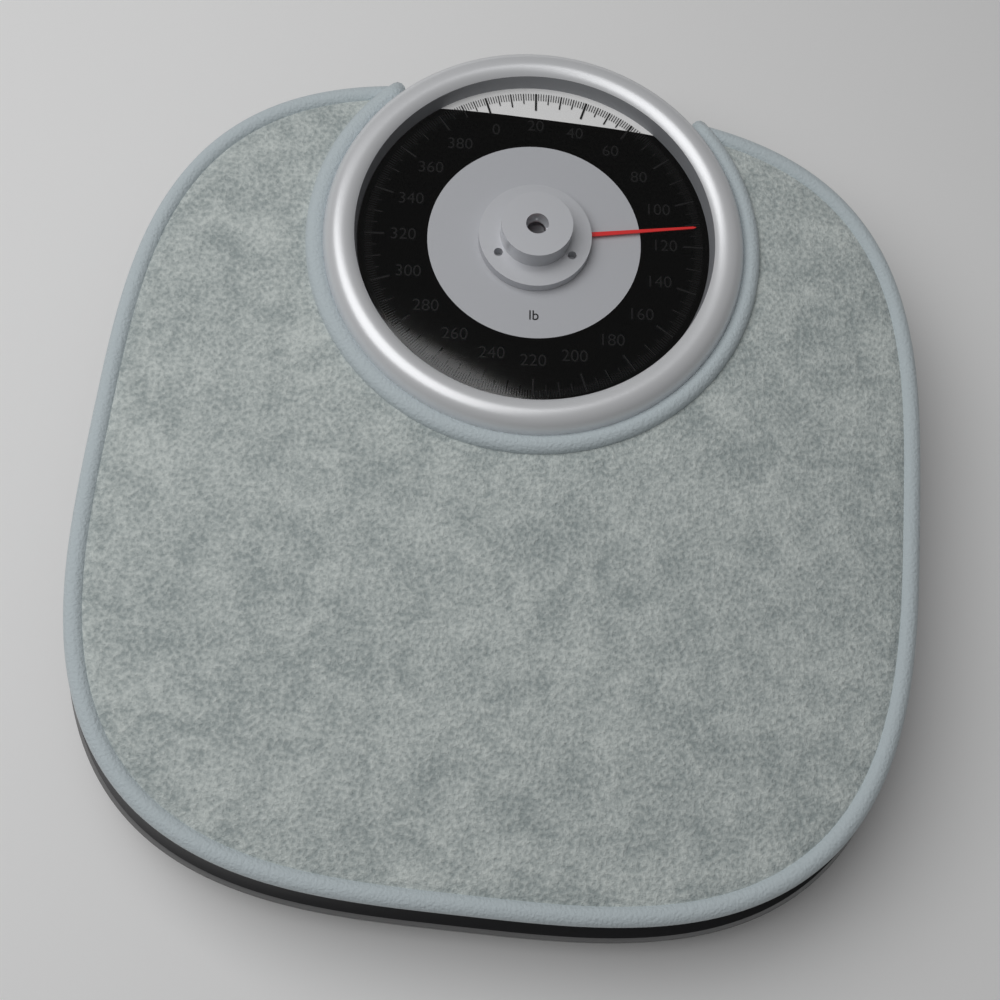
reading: 112 lb
